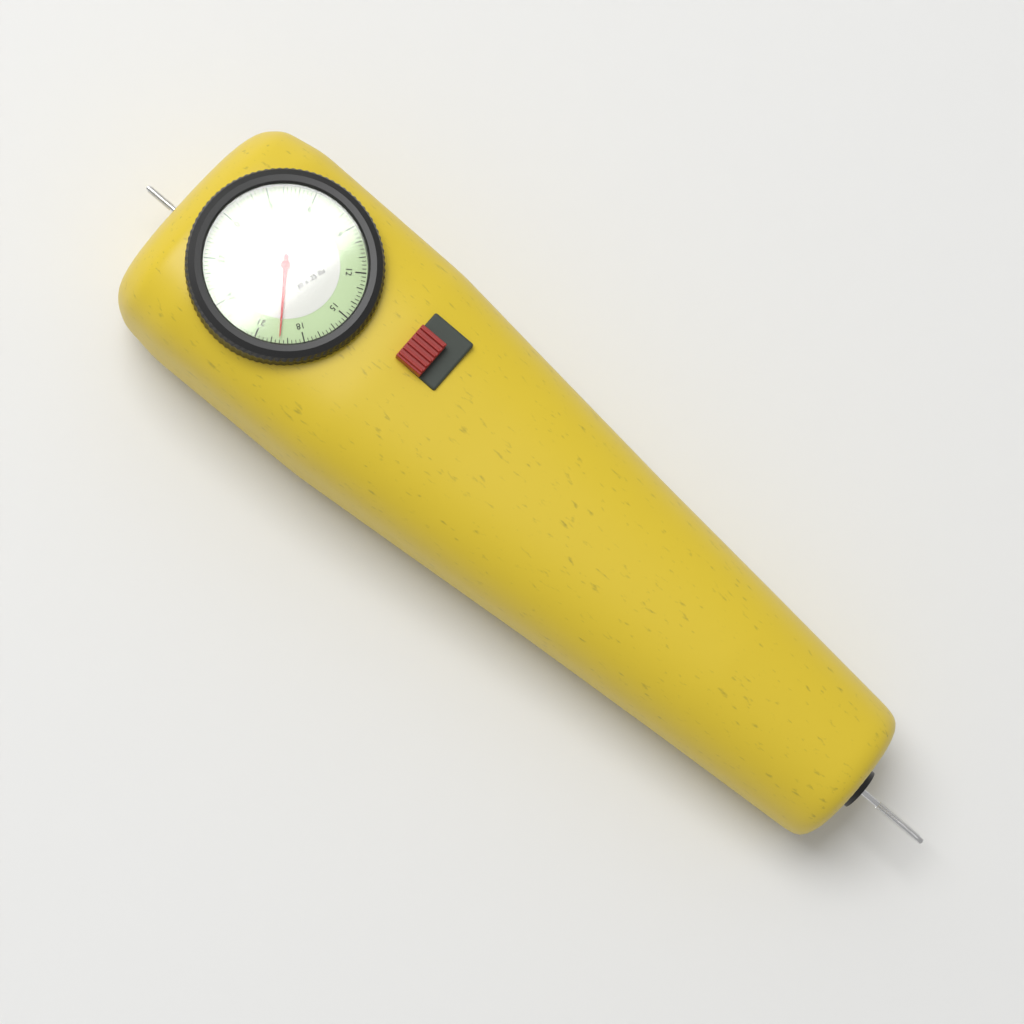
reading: 19.50 lbs
